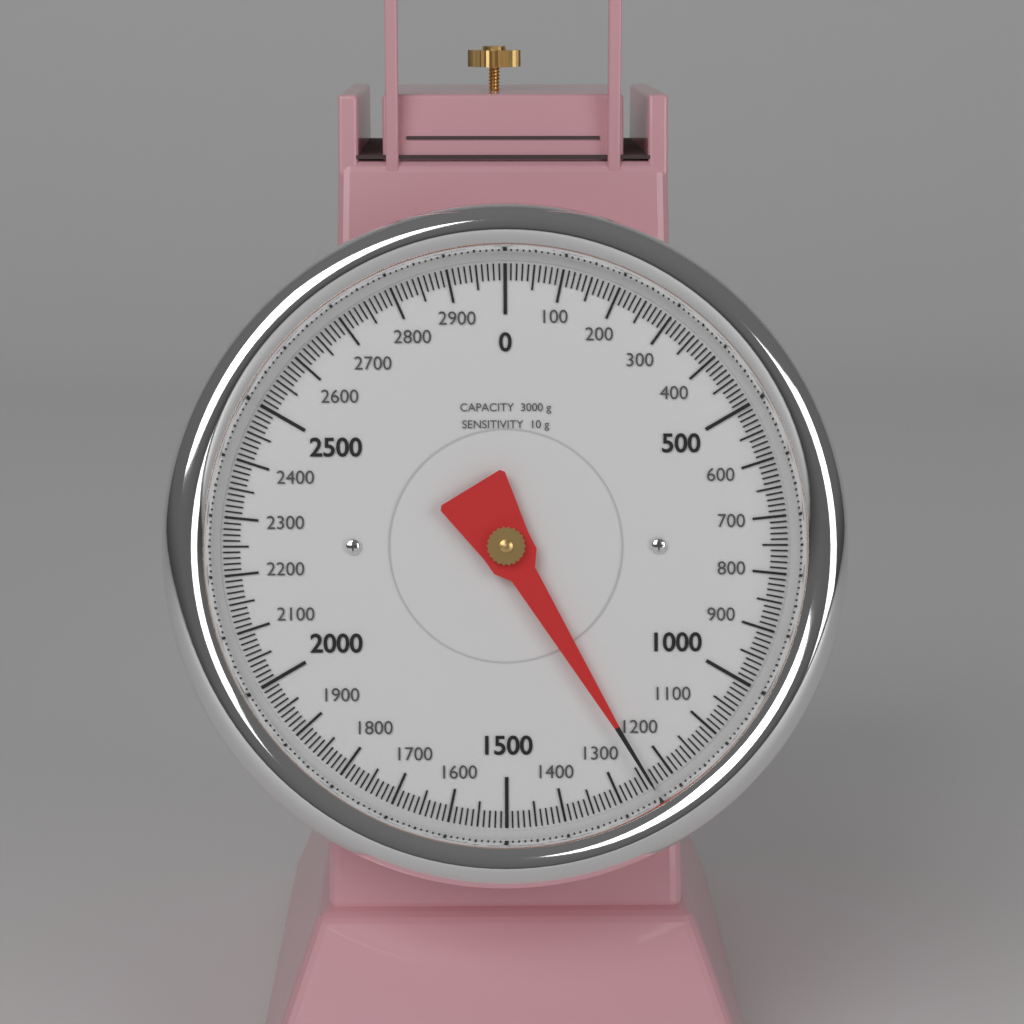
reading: 1240 g
